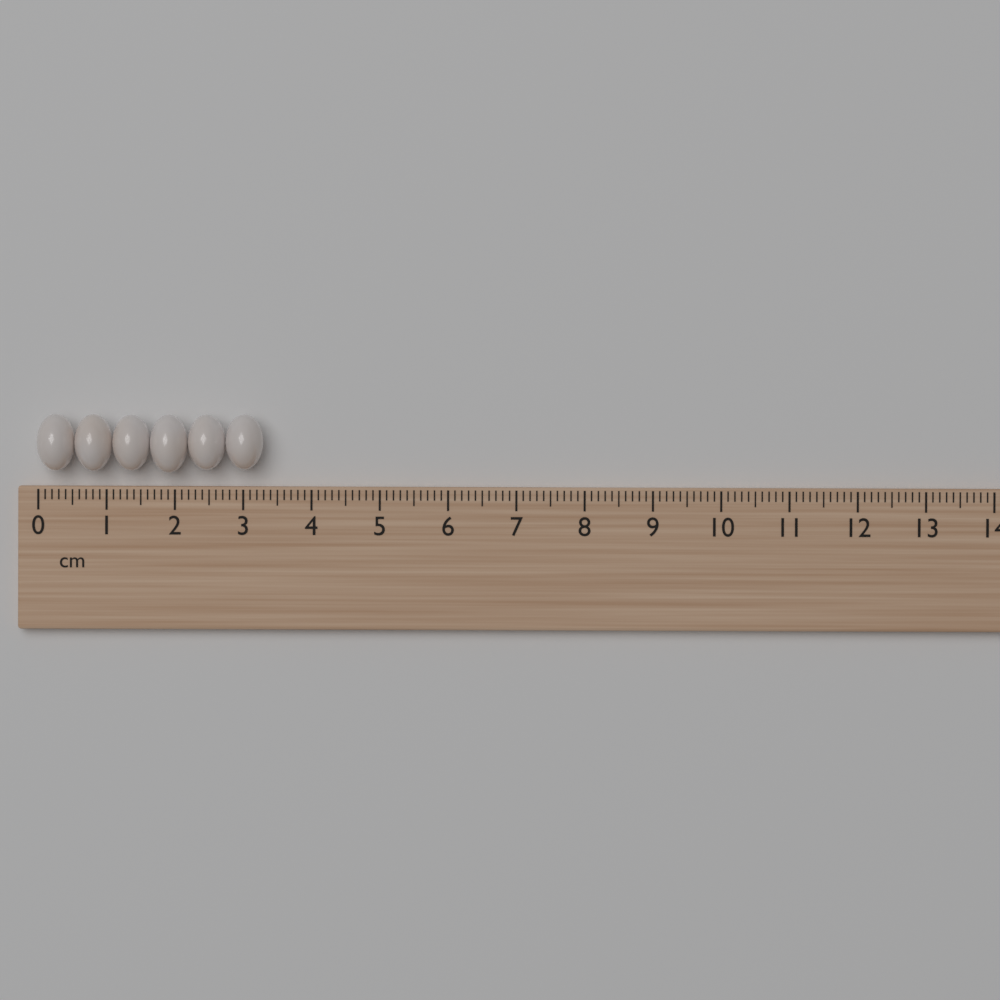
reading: 3.3 cm
